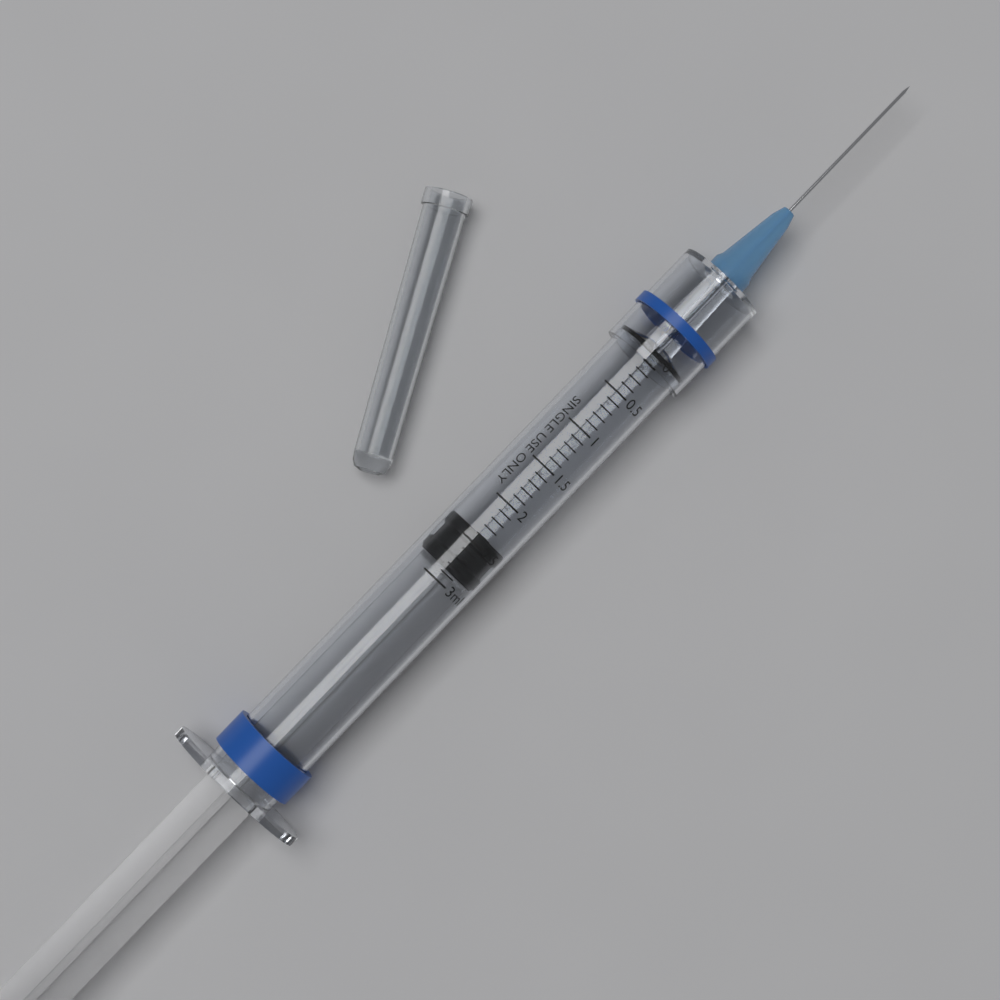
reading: 2.4 ml
